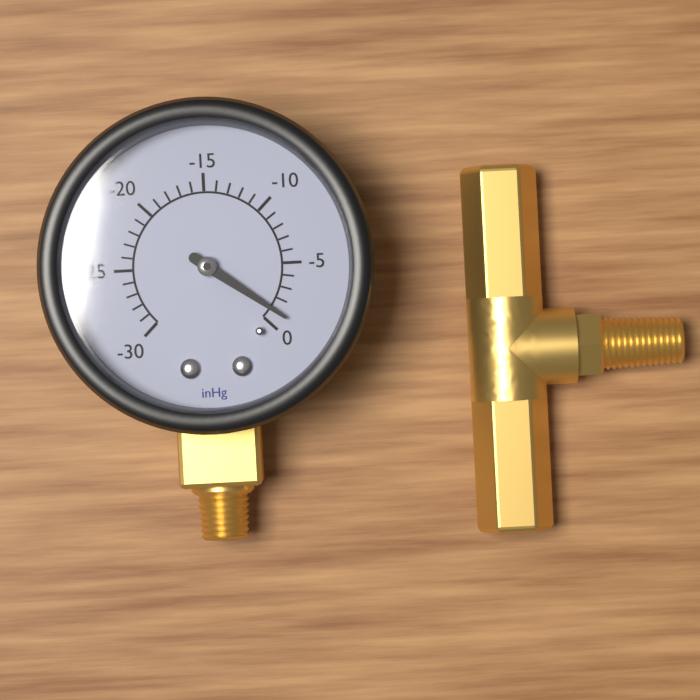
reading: -1 inHg
